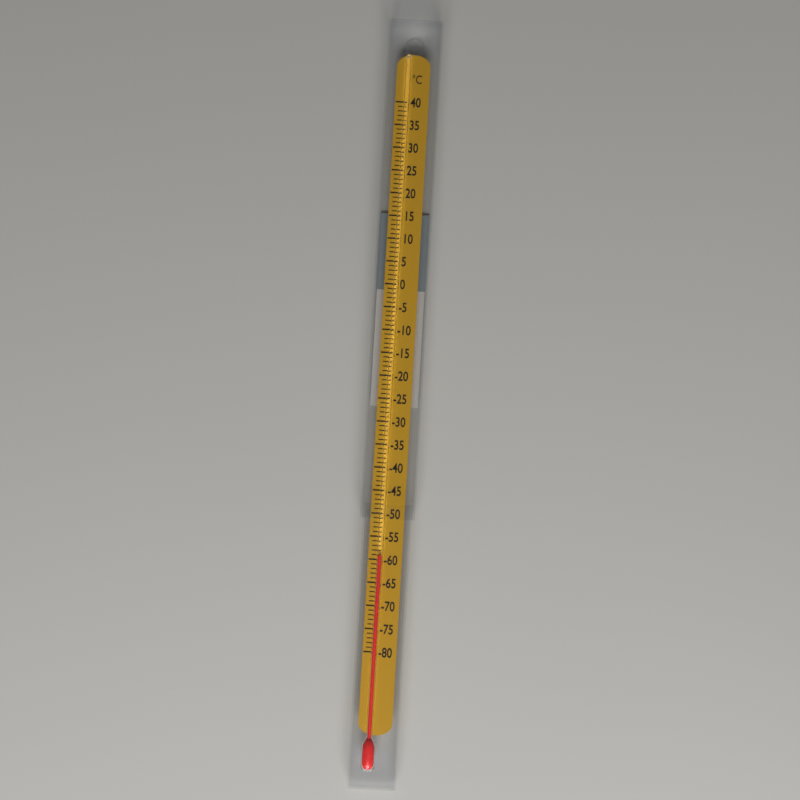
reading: -59 °C
